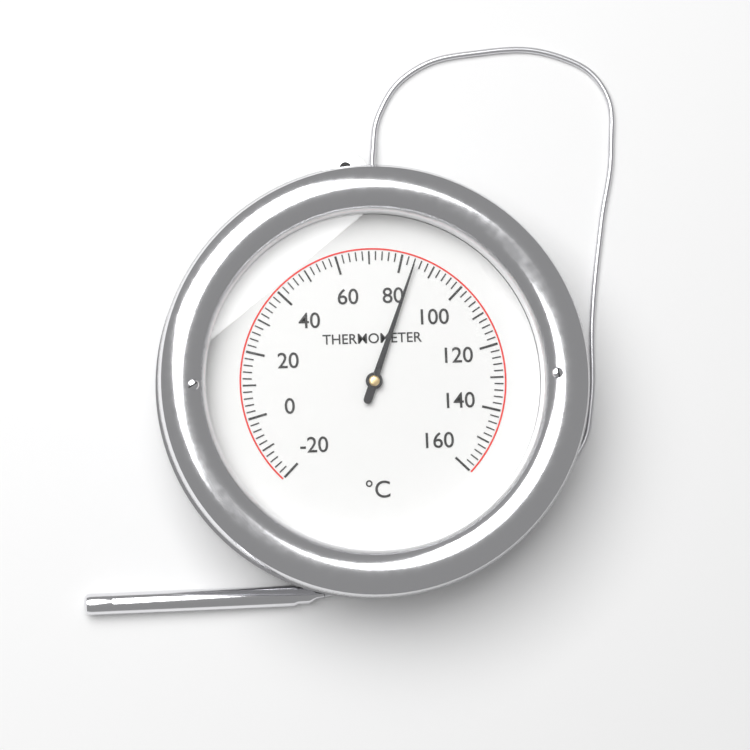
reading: 84 °C
